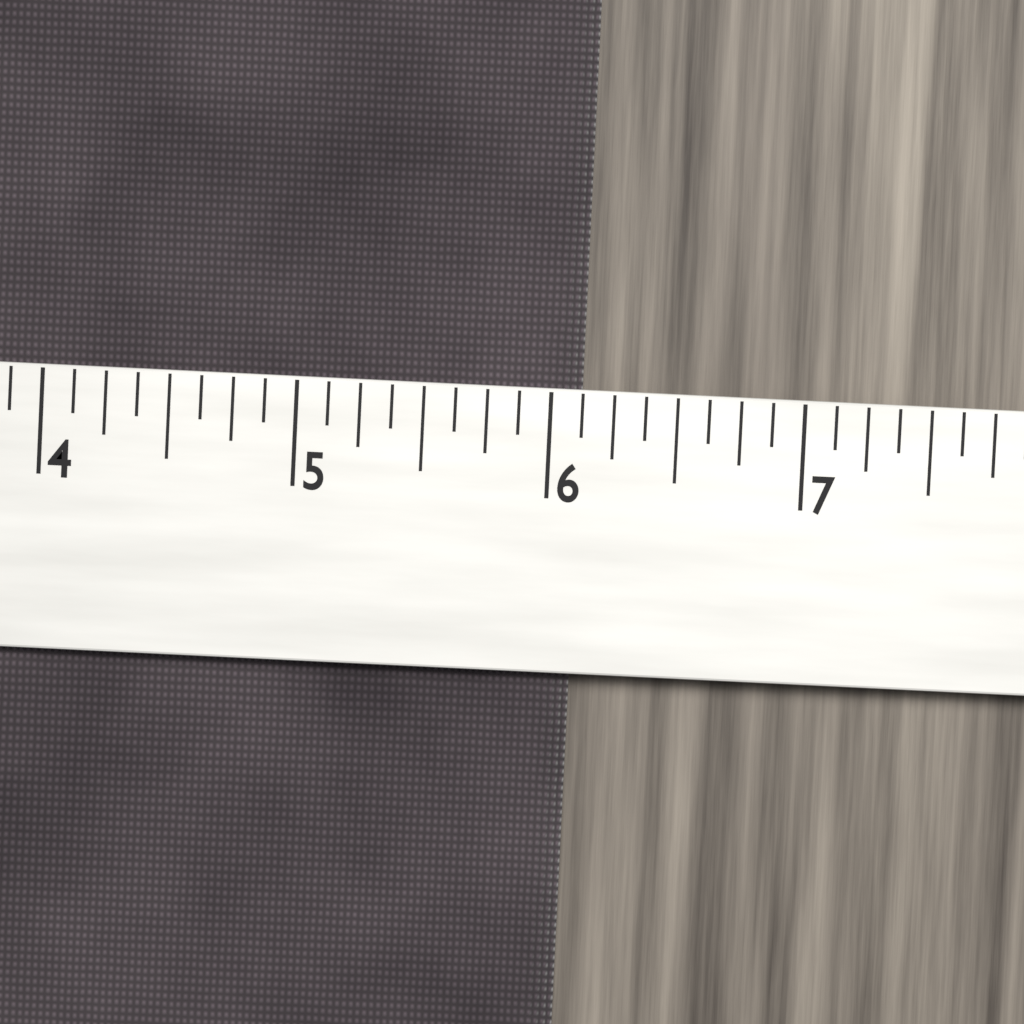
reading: 6.125 (no unit)
